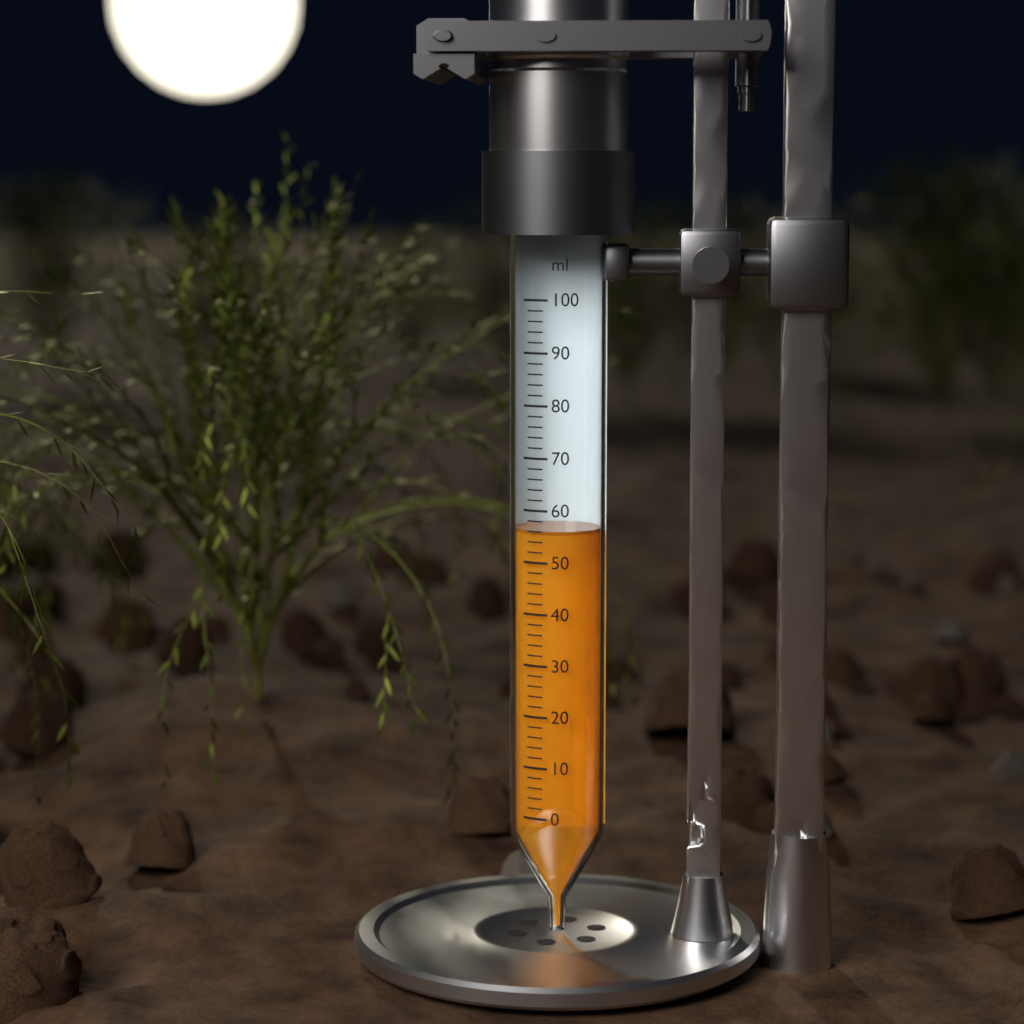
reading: 56 ml
